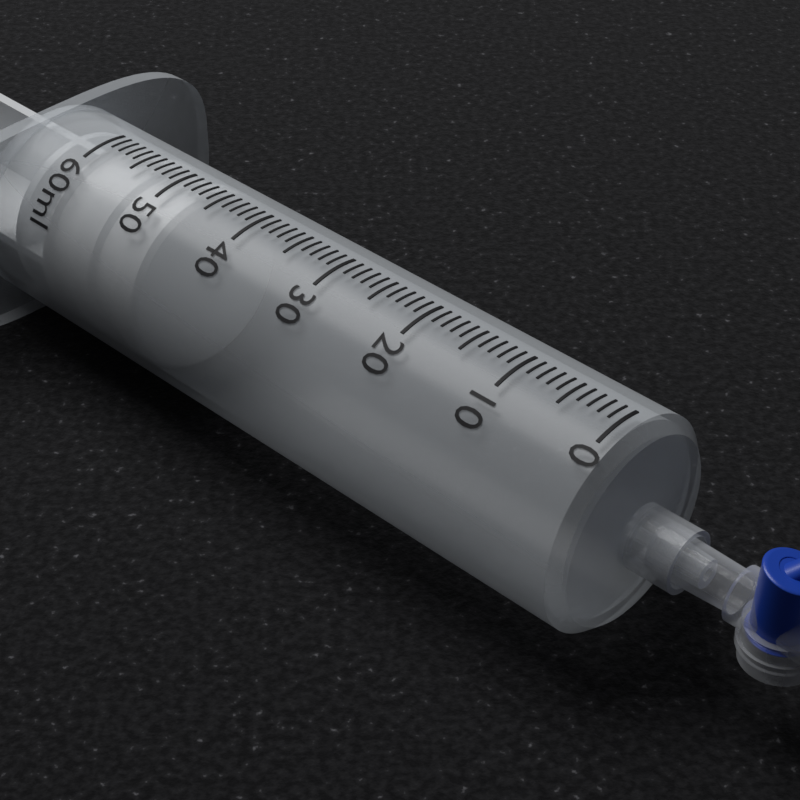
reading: 47 ml
